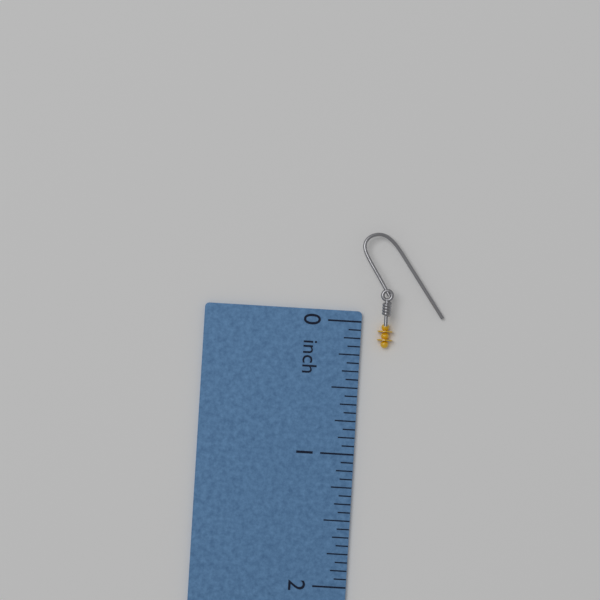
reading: 0.1875 inch
